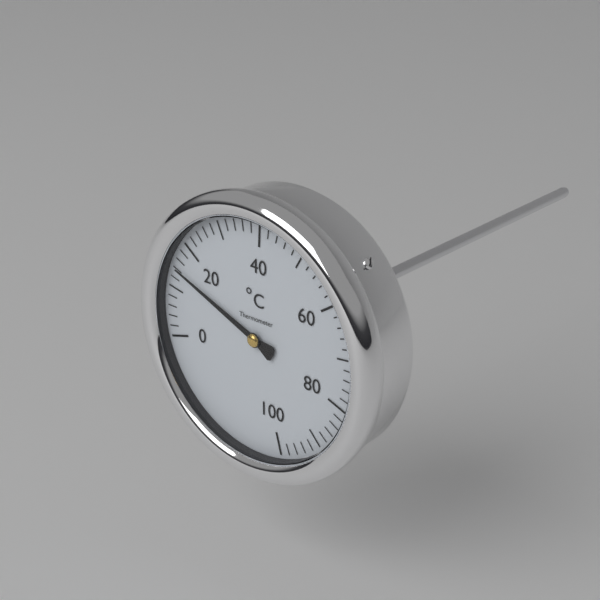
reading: 14 °C
